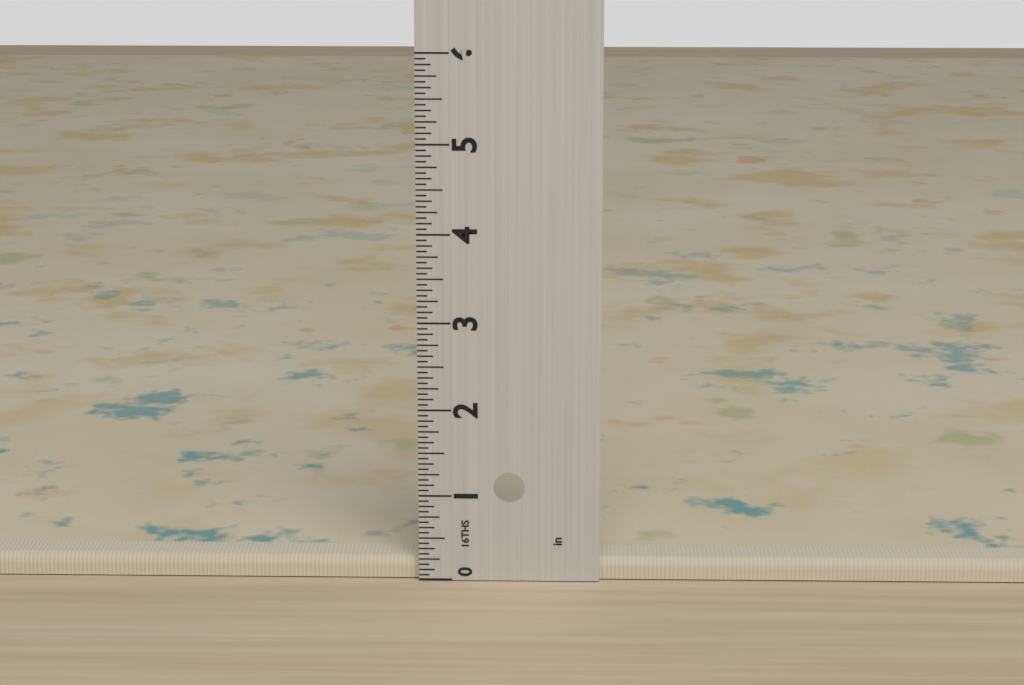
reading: 0.2500 in
